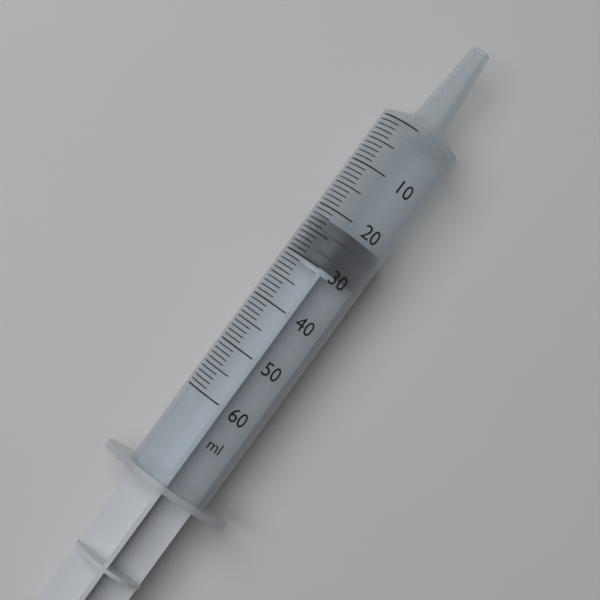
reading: 22 ml
